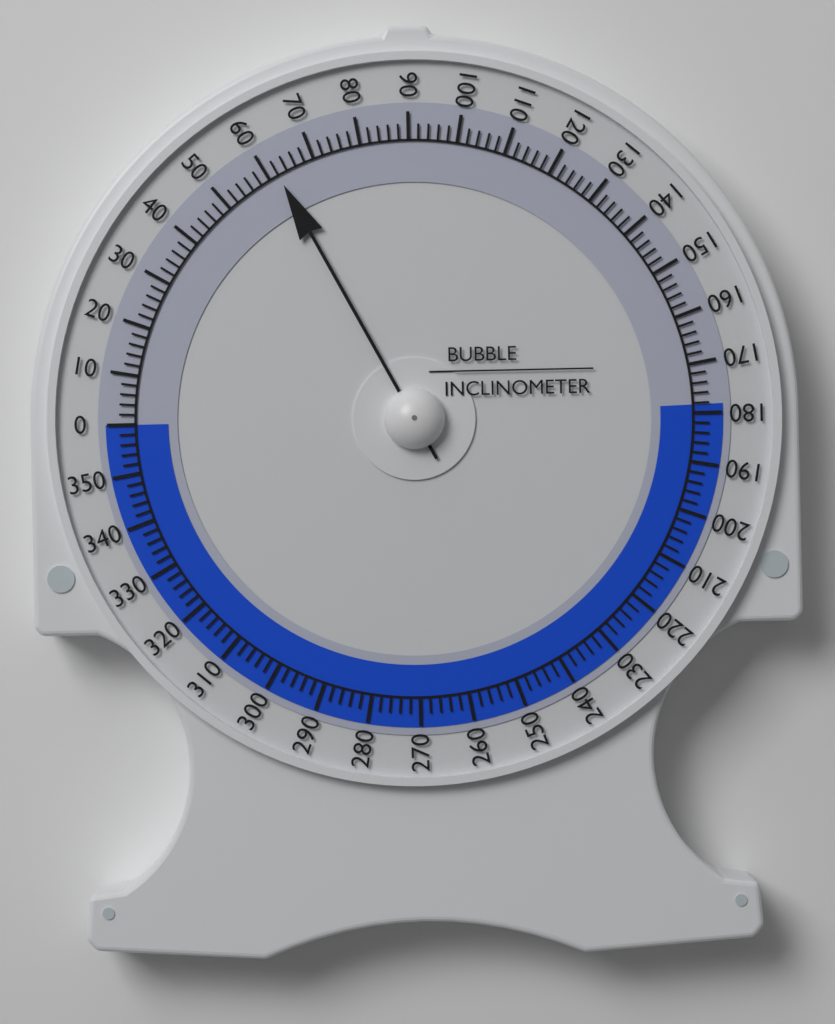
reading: 62 (no unit)
